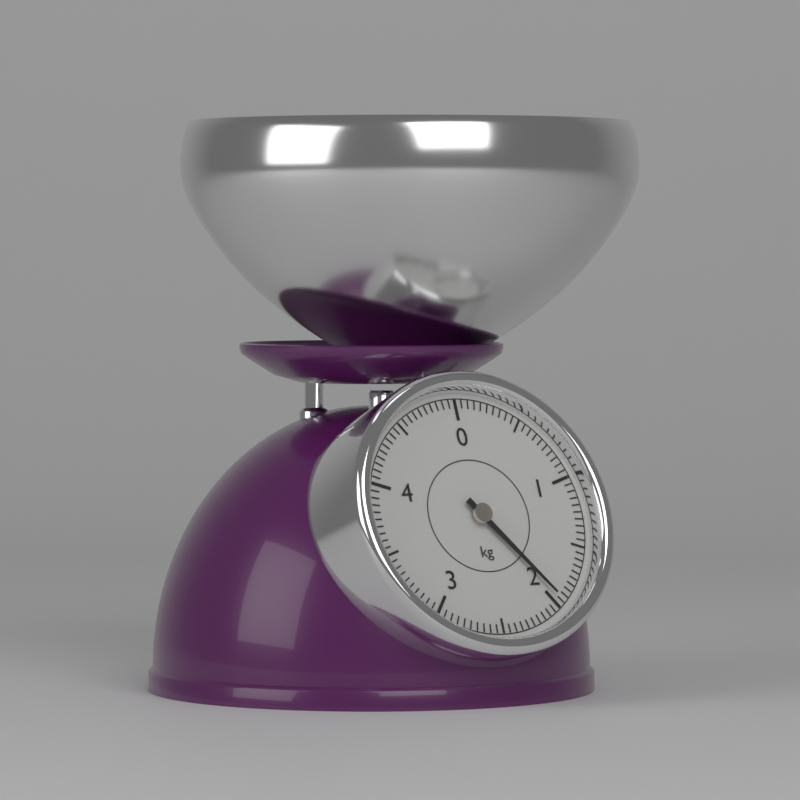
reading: 1.95 kg
